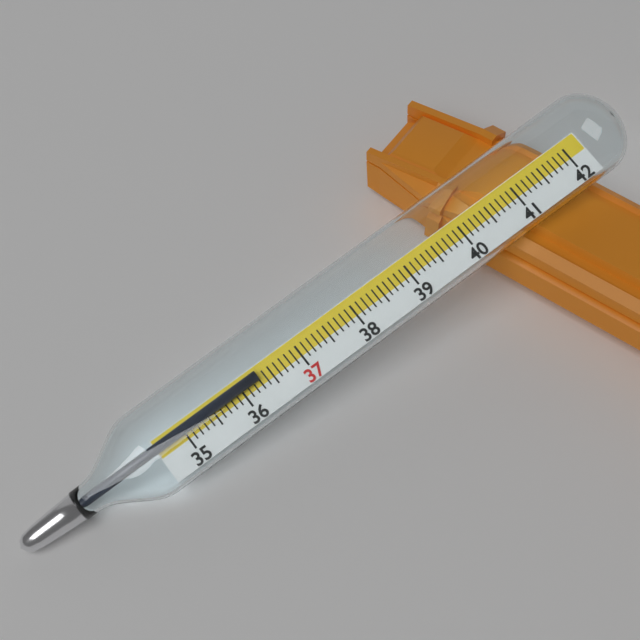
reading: 36.3 (no unit)
